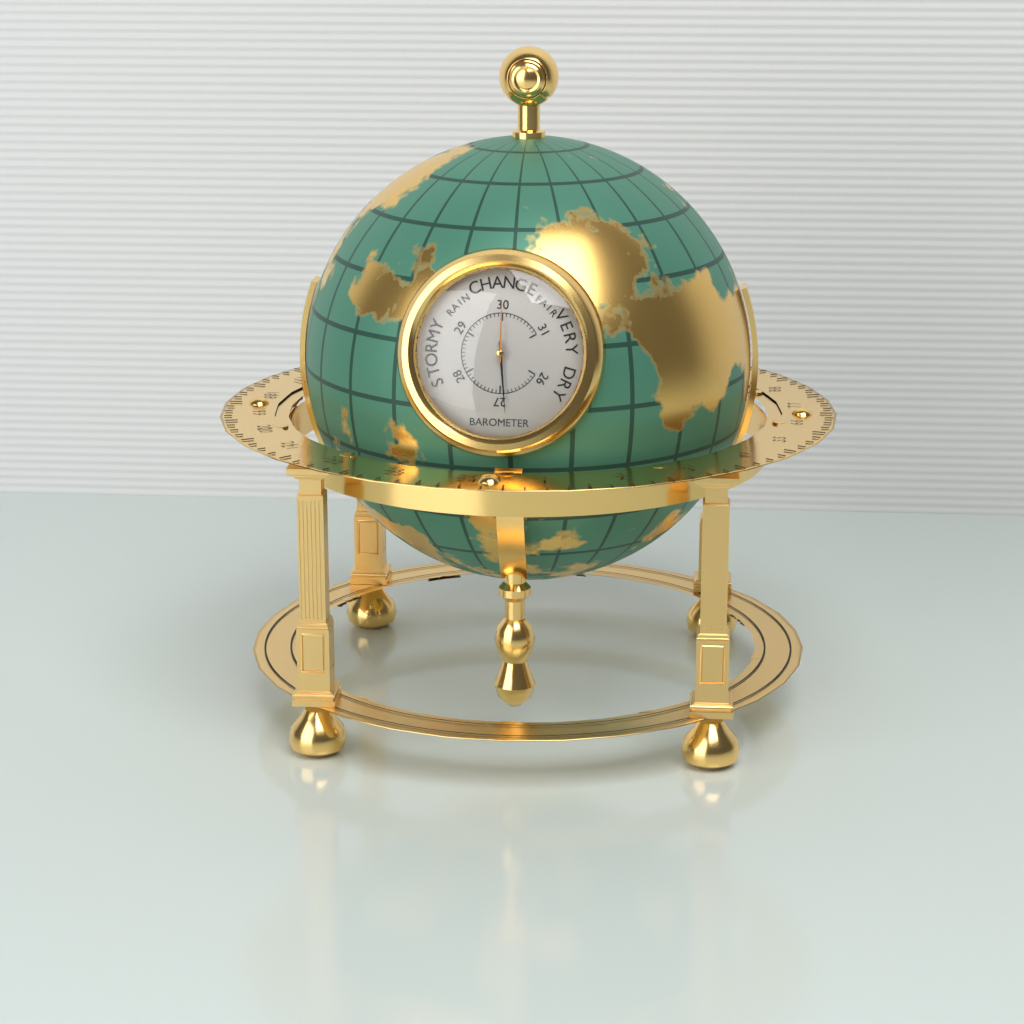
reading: 26.9 inHg
